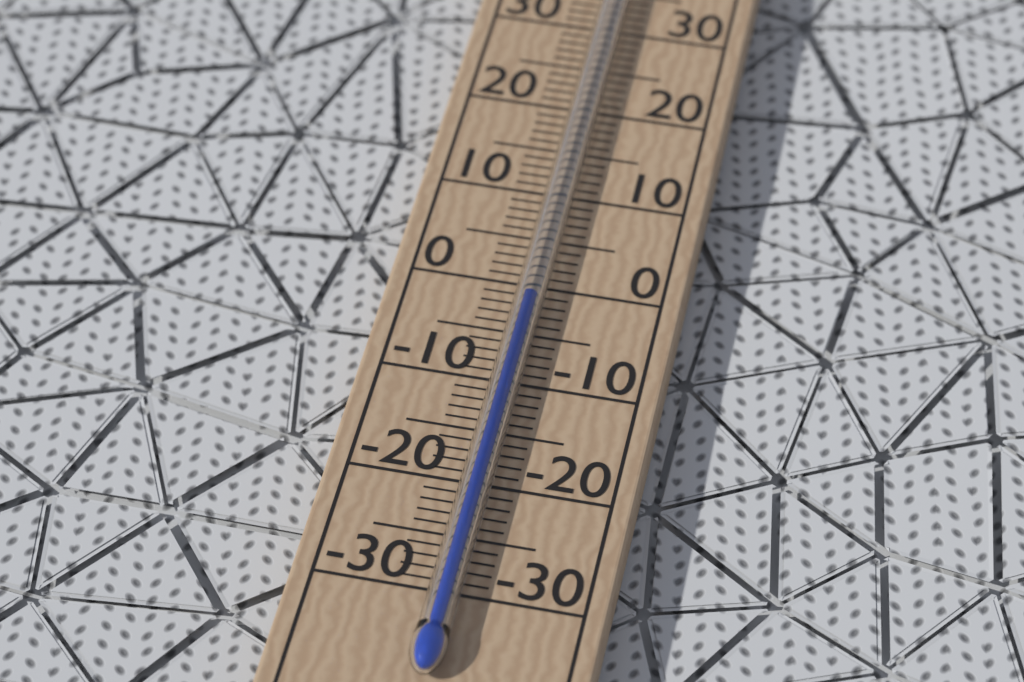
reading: -2 °C
